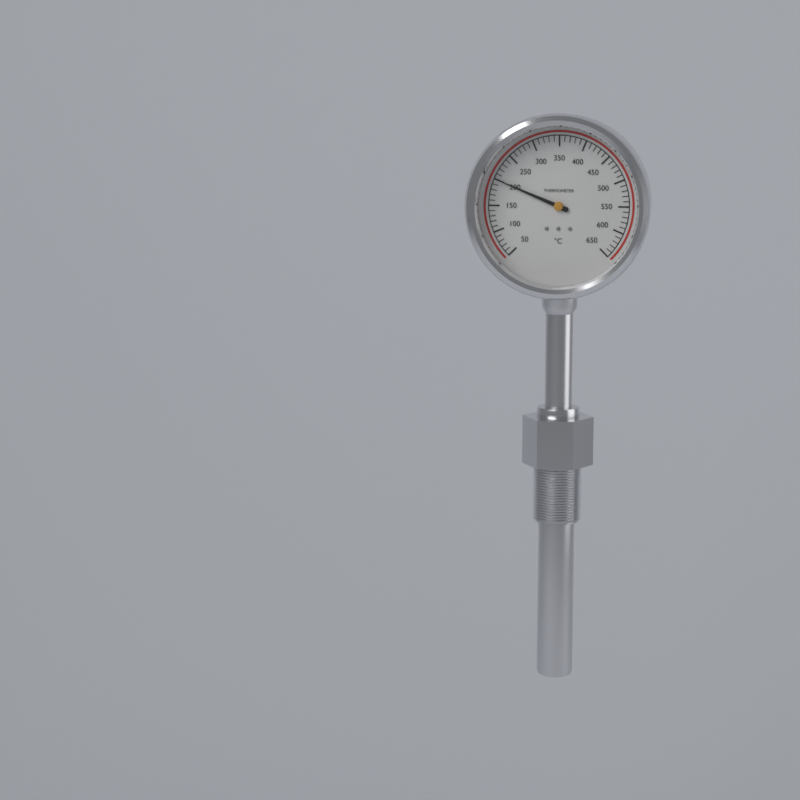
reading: 200 °C
